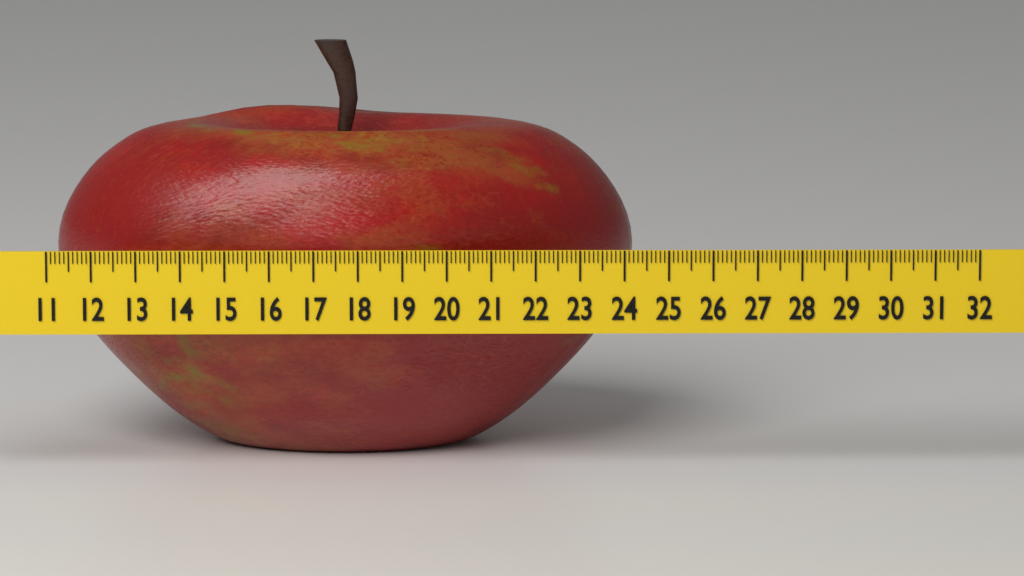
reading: 24.3 (no unit)
